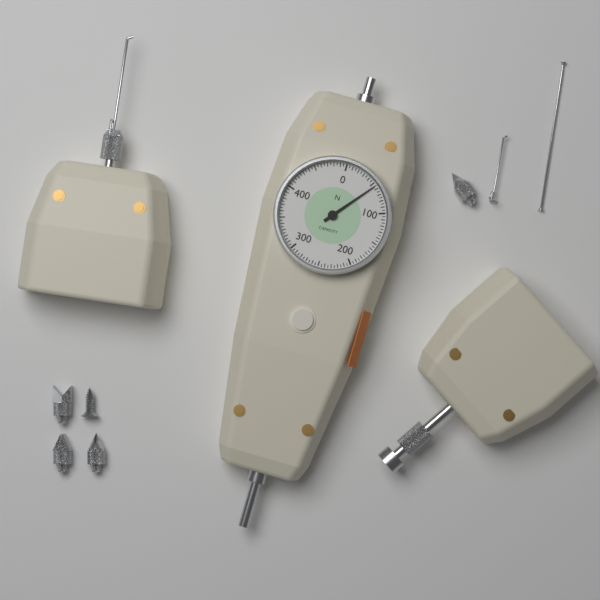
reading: 55 N
